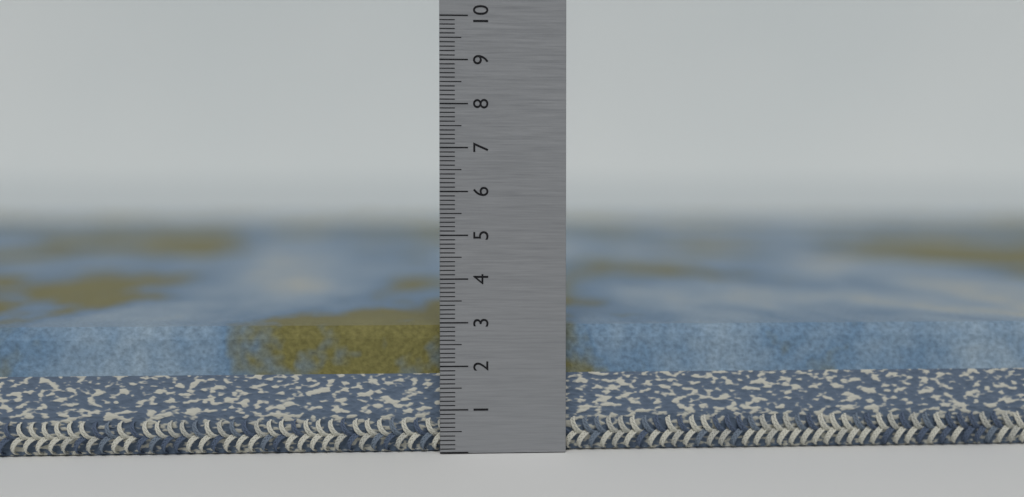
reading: 2.9 (no unit)
